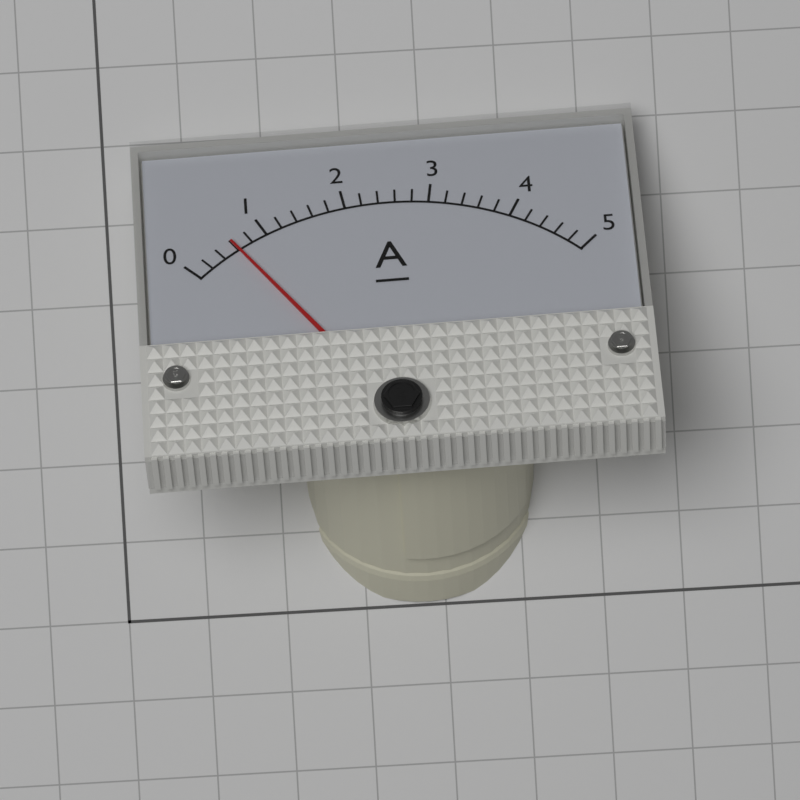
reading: 0.6 A
